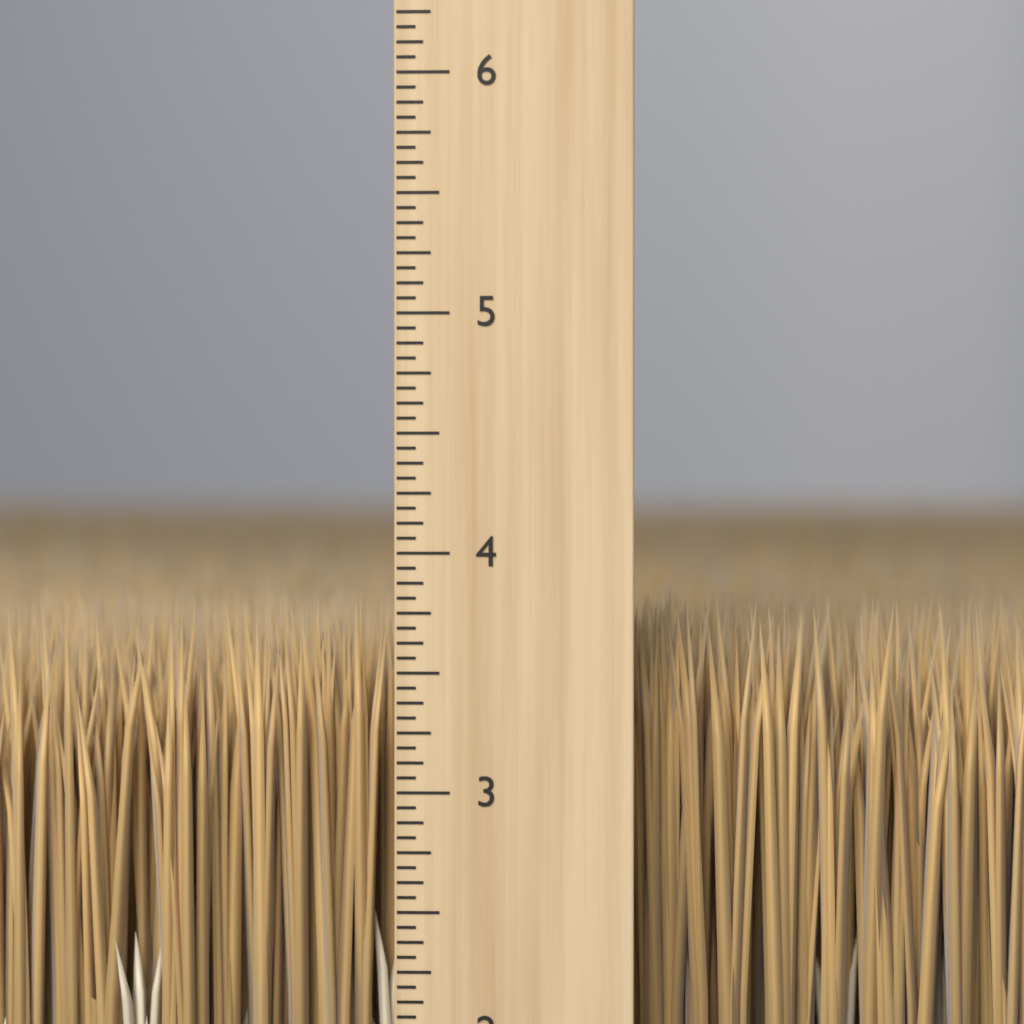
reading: 3.8125 inch
